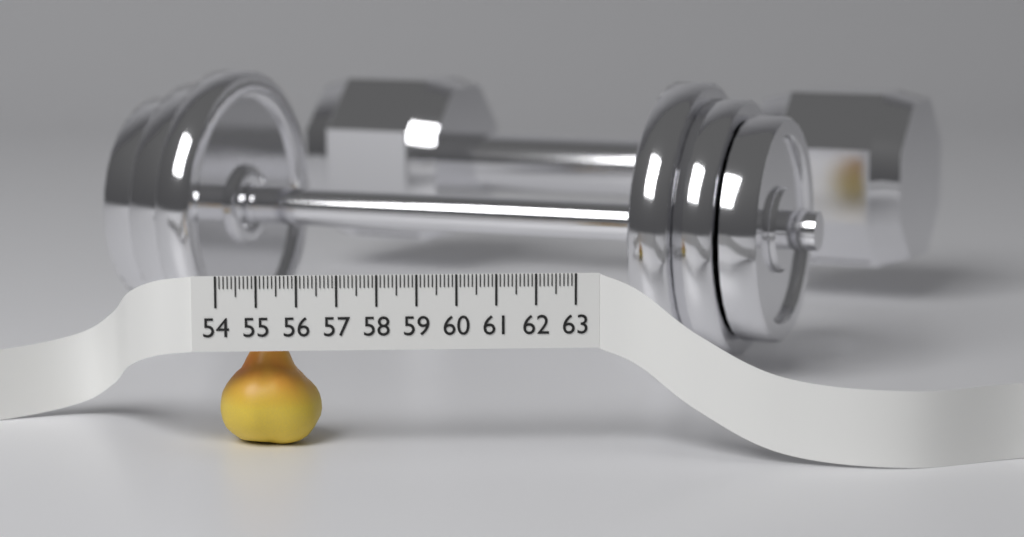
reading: 56.6 (no unit)
